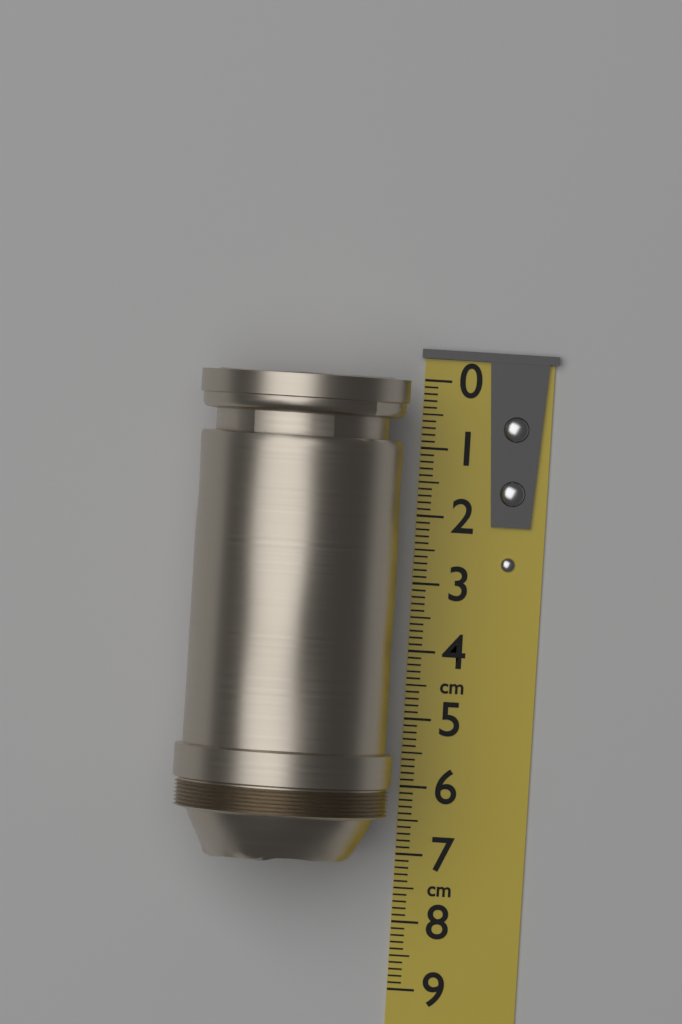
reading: 7.1 cm
